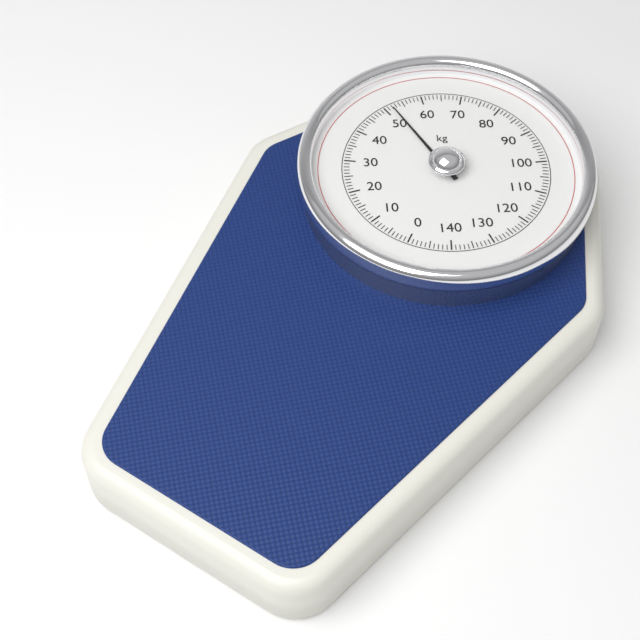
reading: 52 kg
